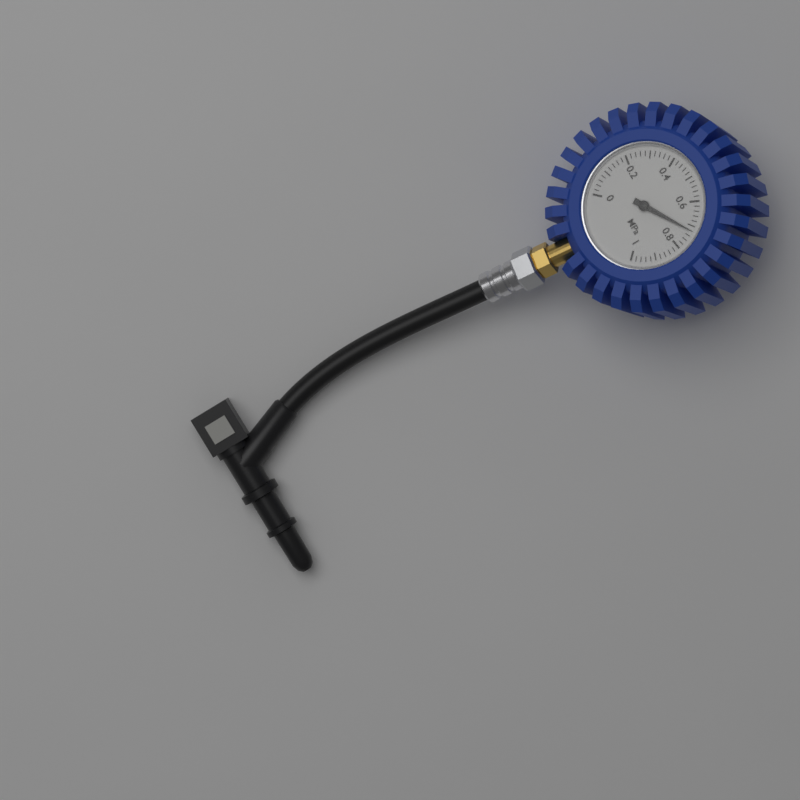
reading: 0.72 MPa
